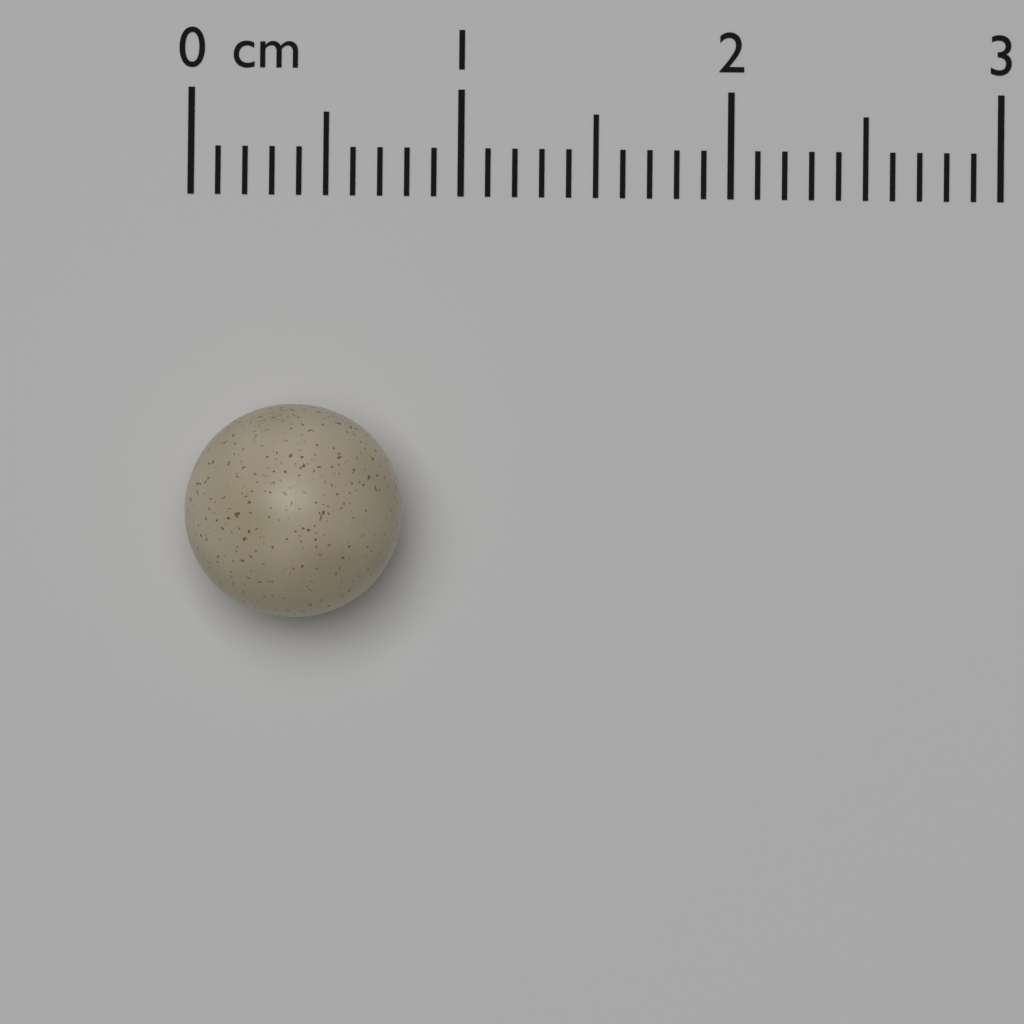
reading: 0.8 cm
